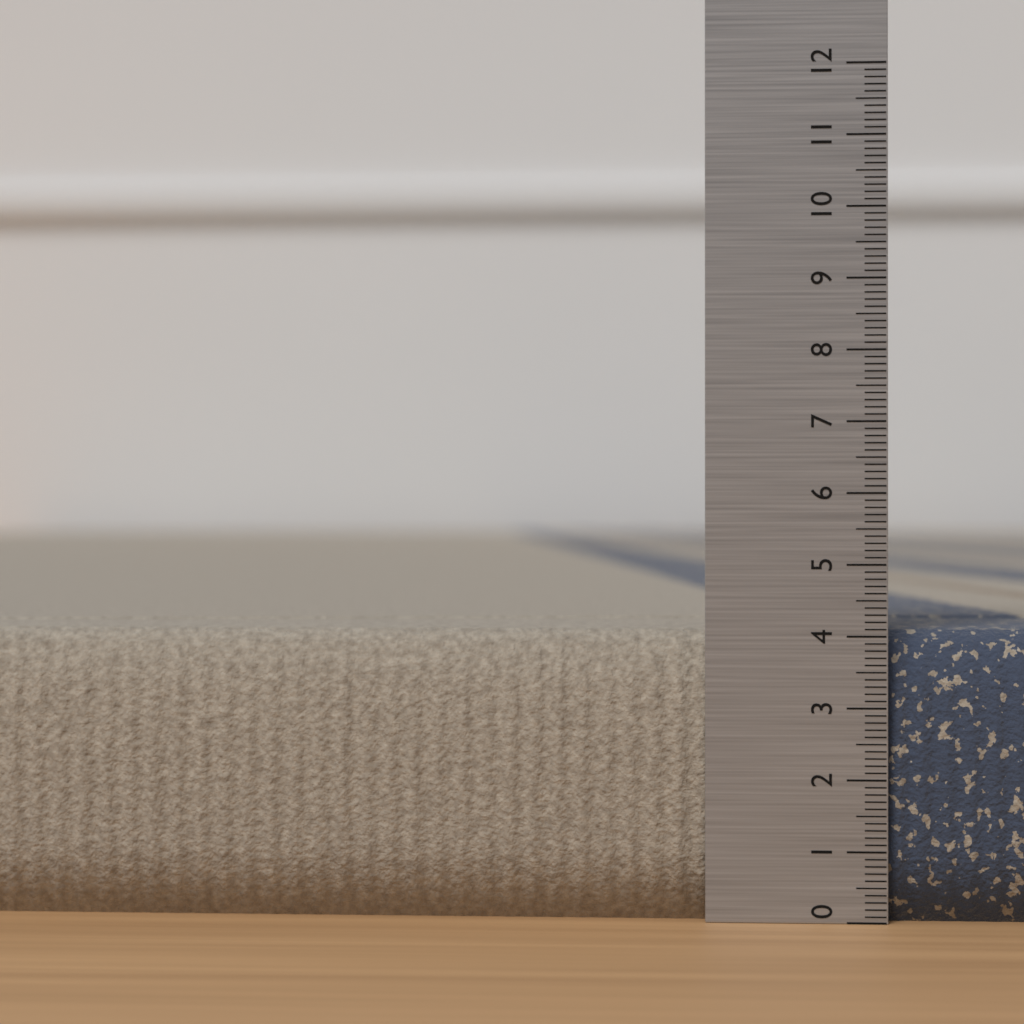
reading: 4.1 (no unit)
